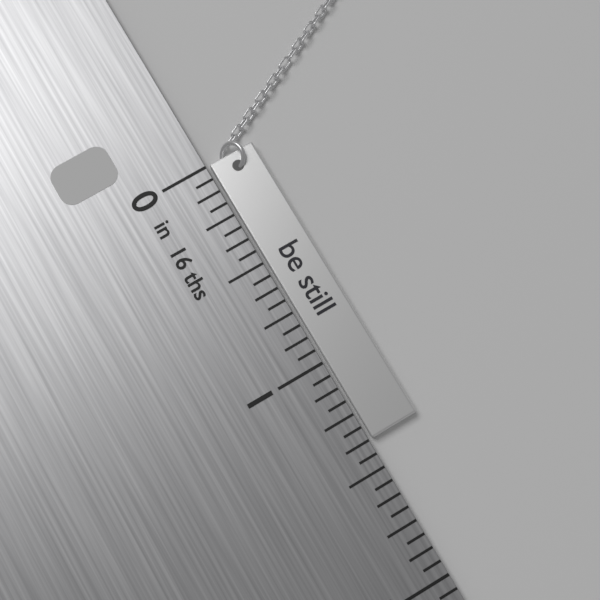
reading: 1.3750 in
